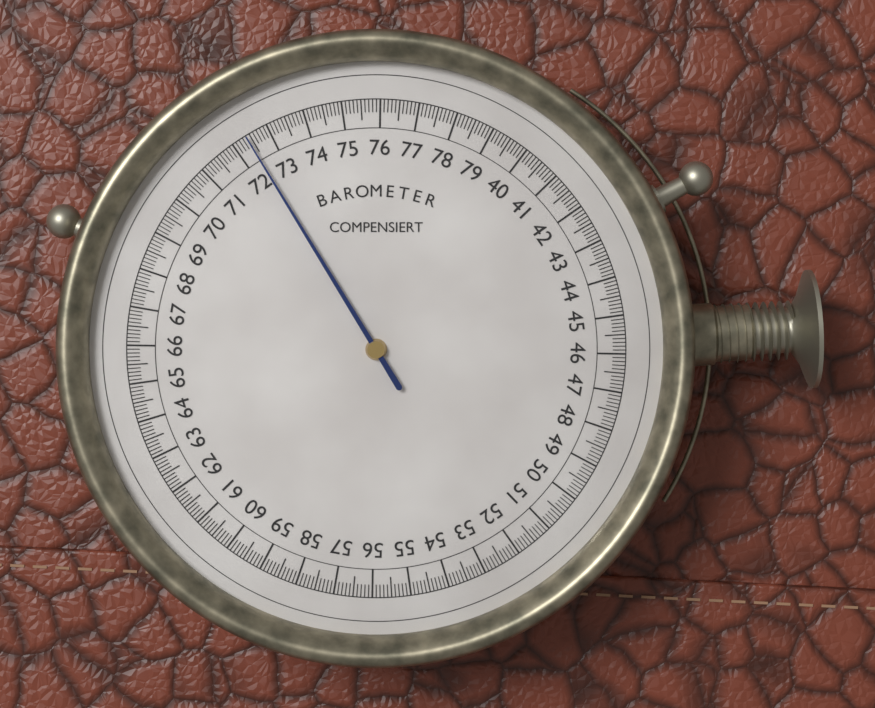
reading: 72.4 (no unit)
